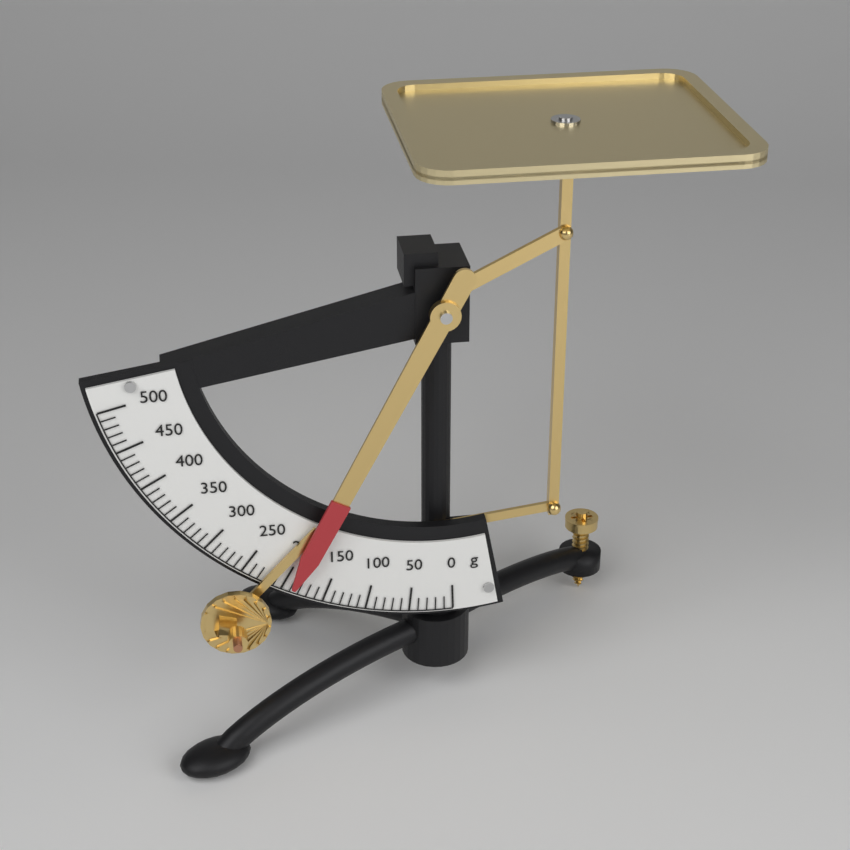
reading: 190 g
